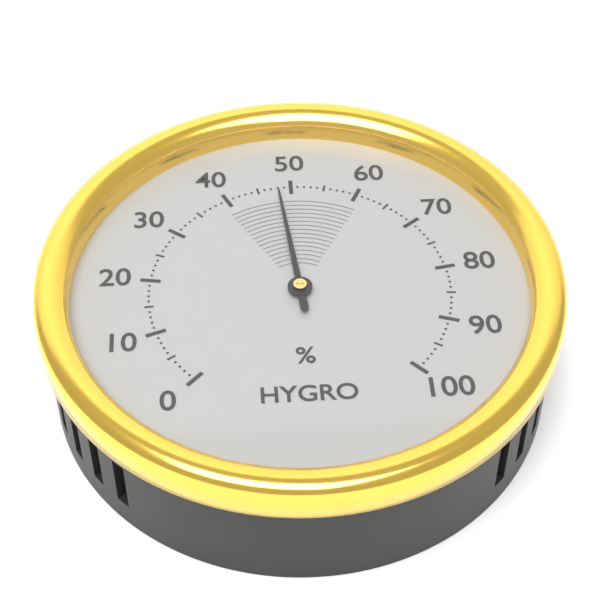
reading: 48 %
